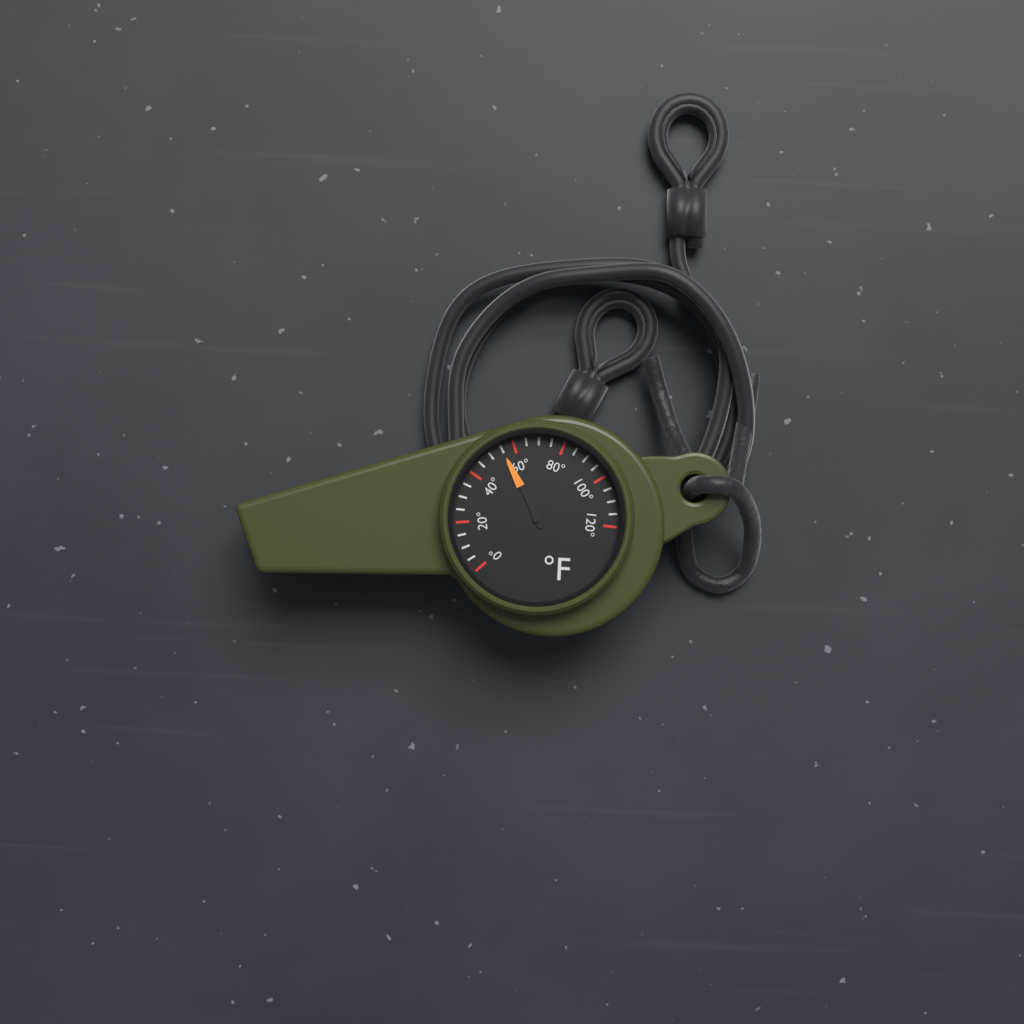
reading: 55 °F
